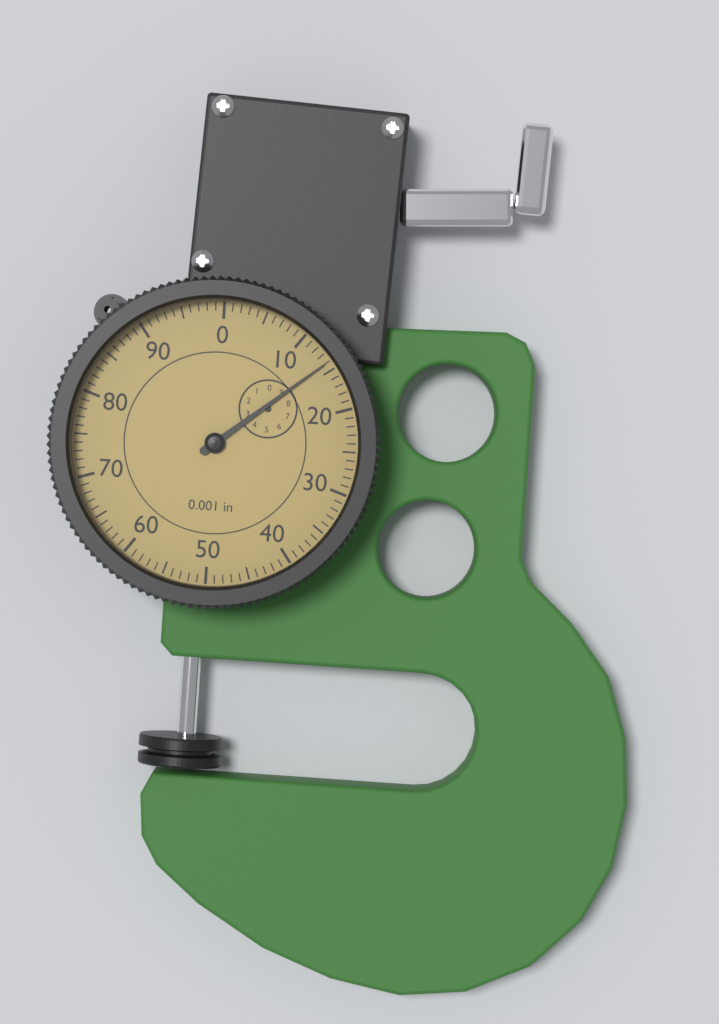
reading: 14 0.001 in
